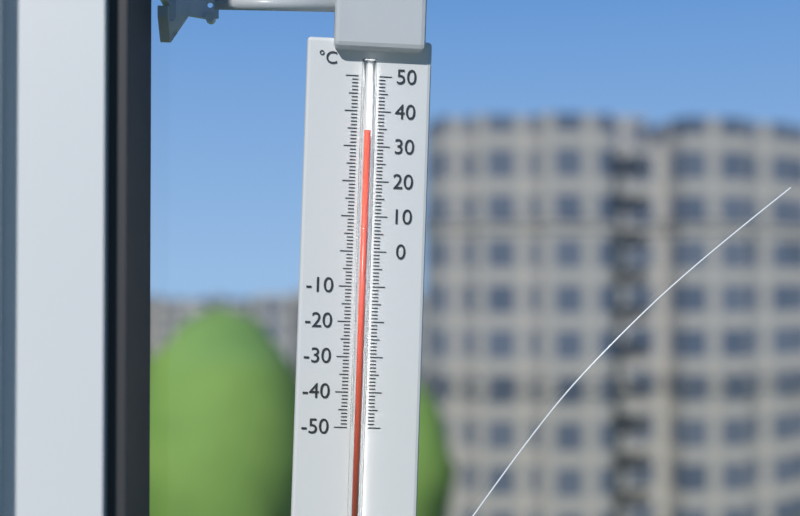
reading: 34 °C
